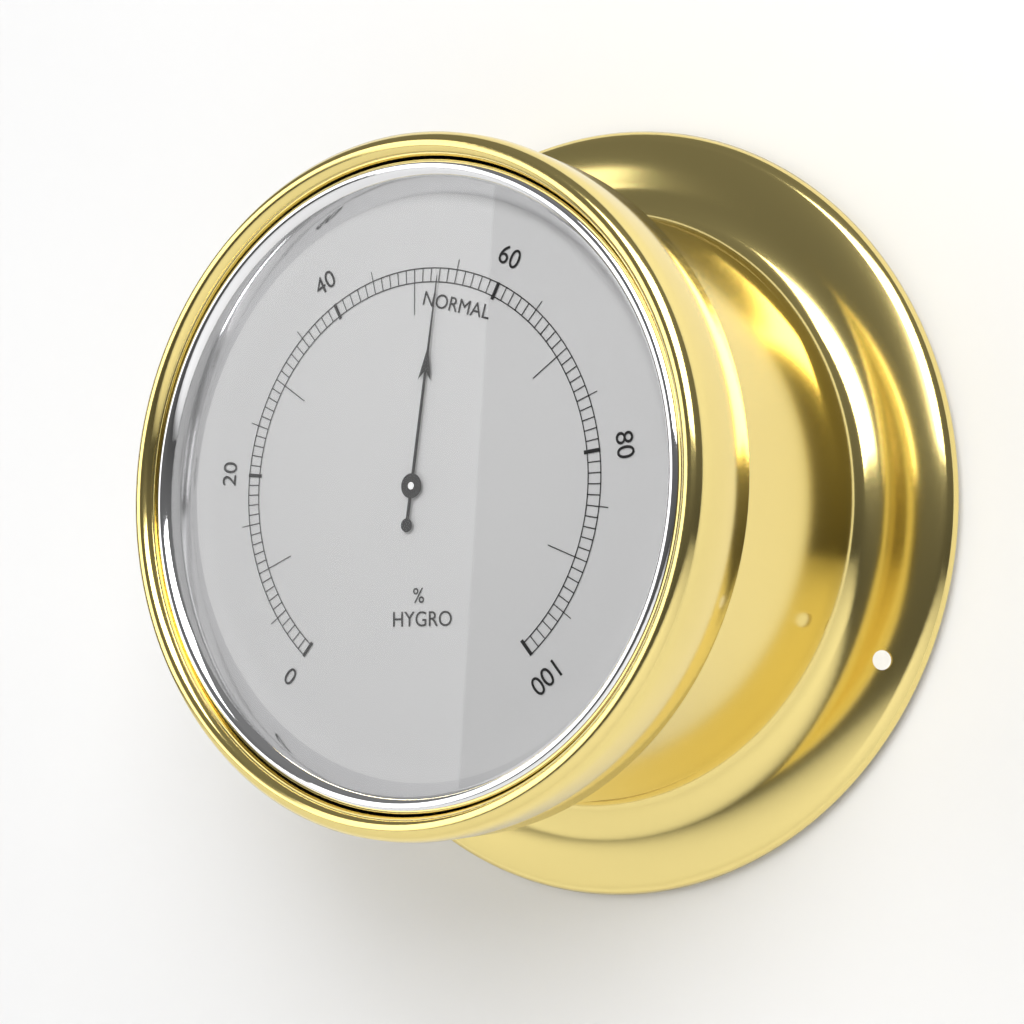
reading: 53 %
